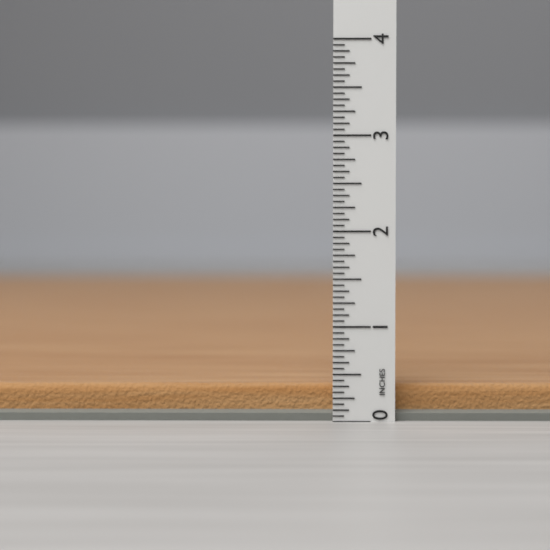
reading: 0.3750 in
